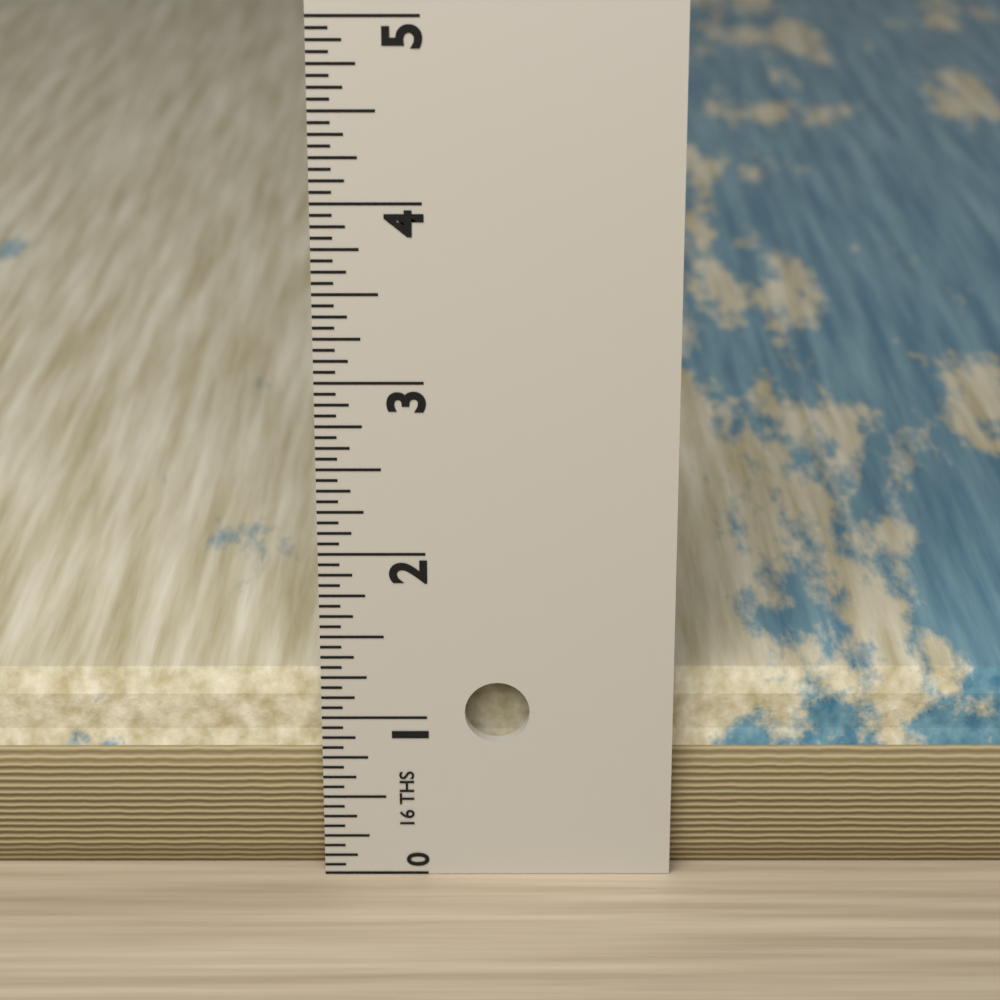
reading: 1.1875 in
